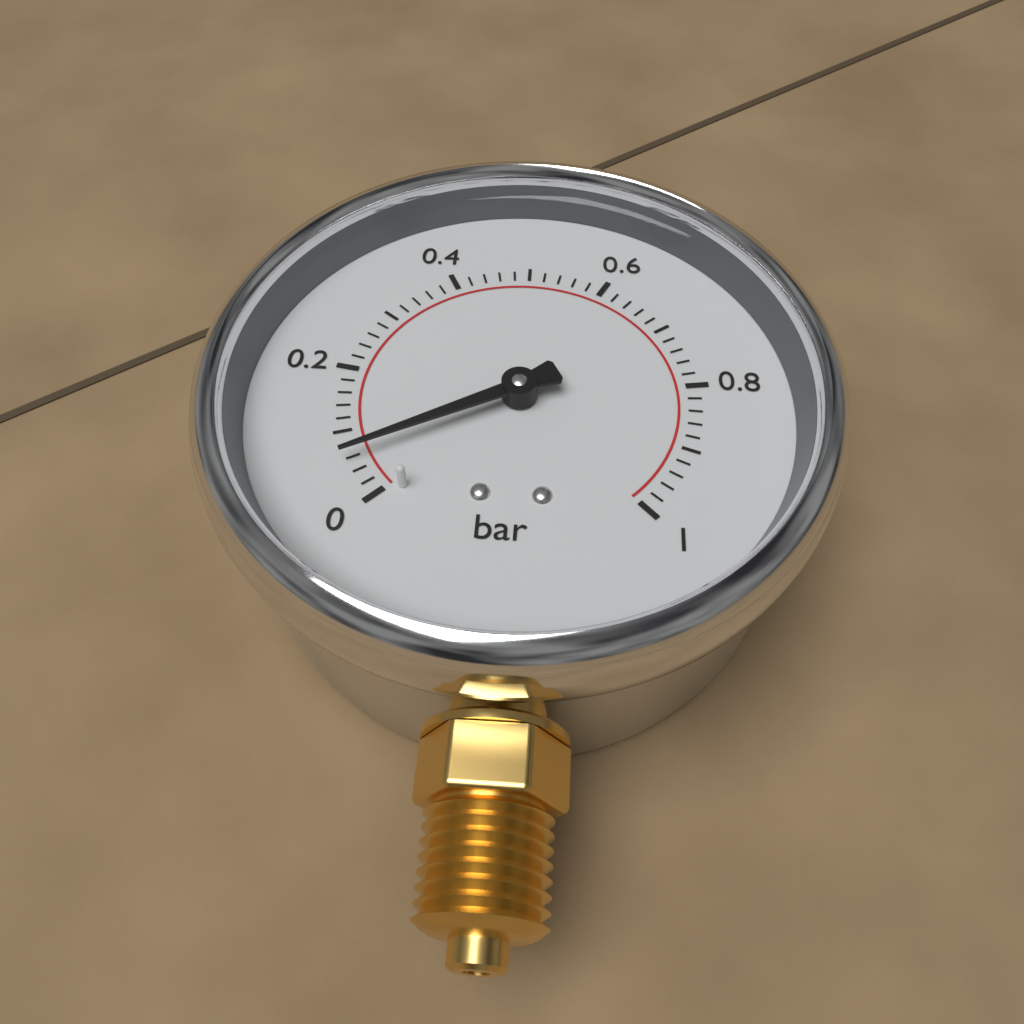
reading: 0.06 bar
